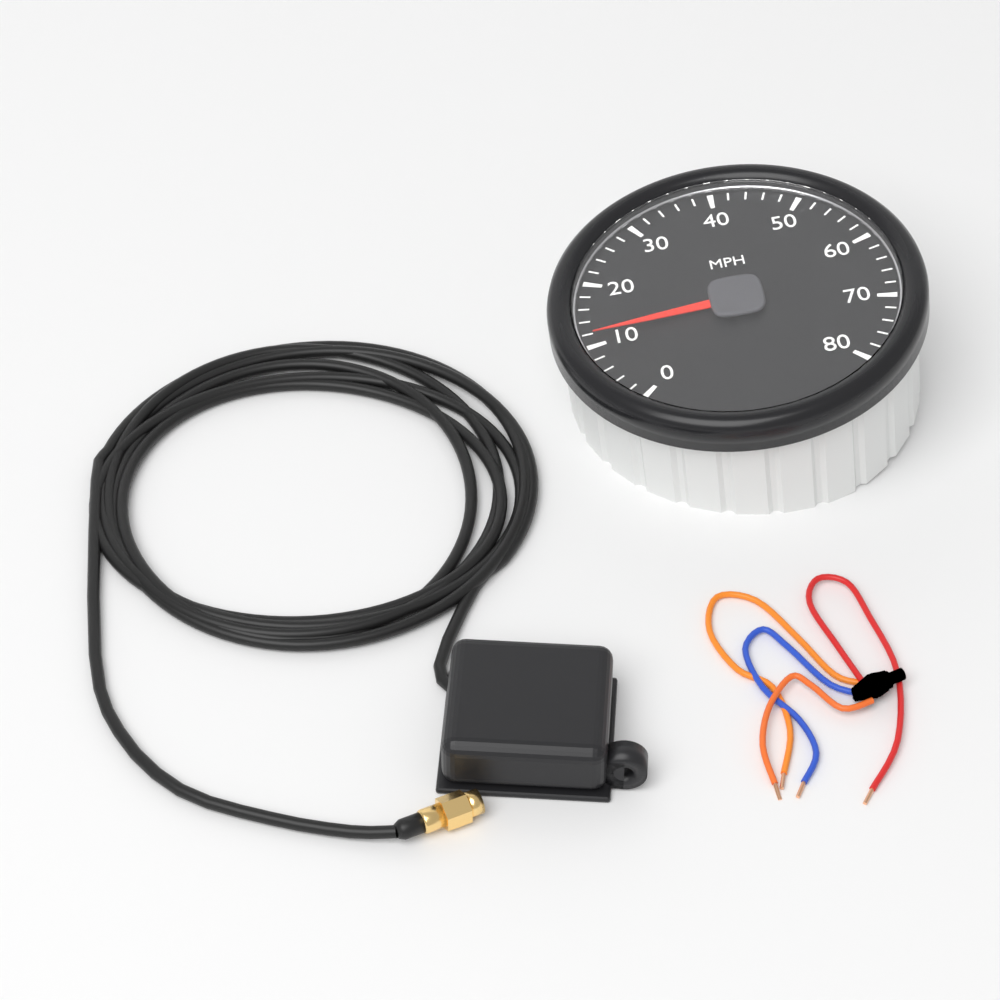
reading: 12 MPH
